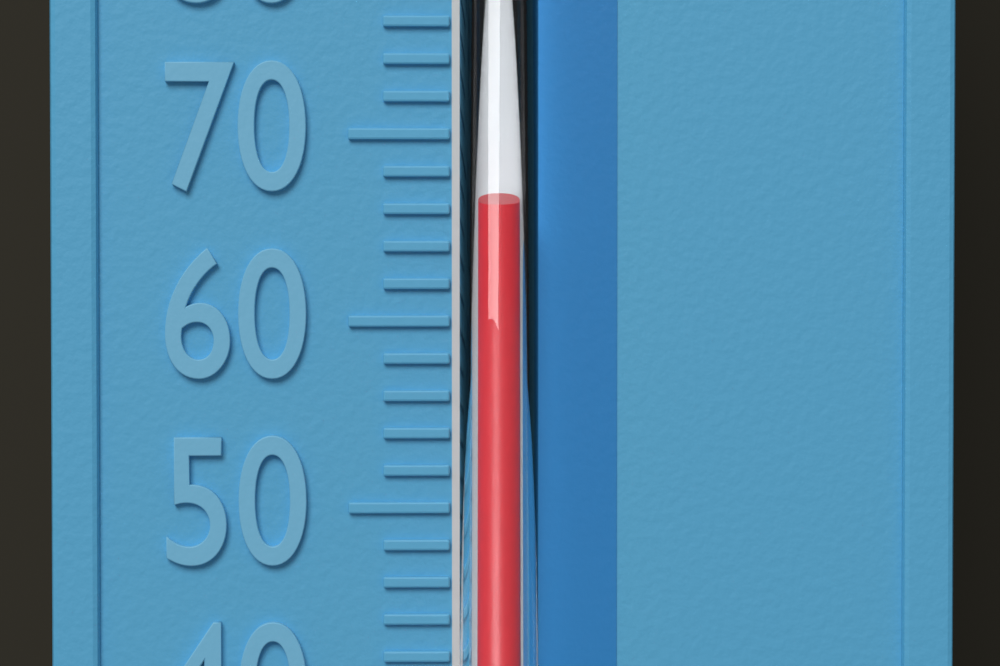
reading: 66 °F
